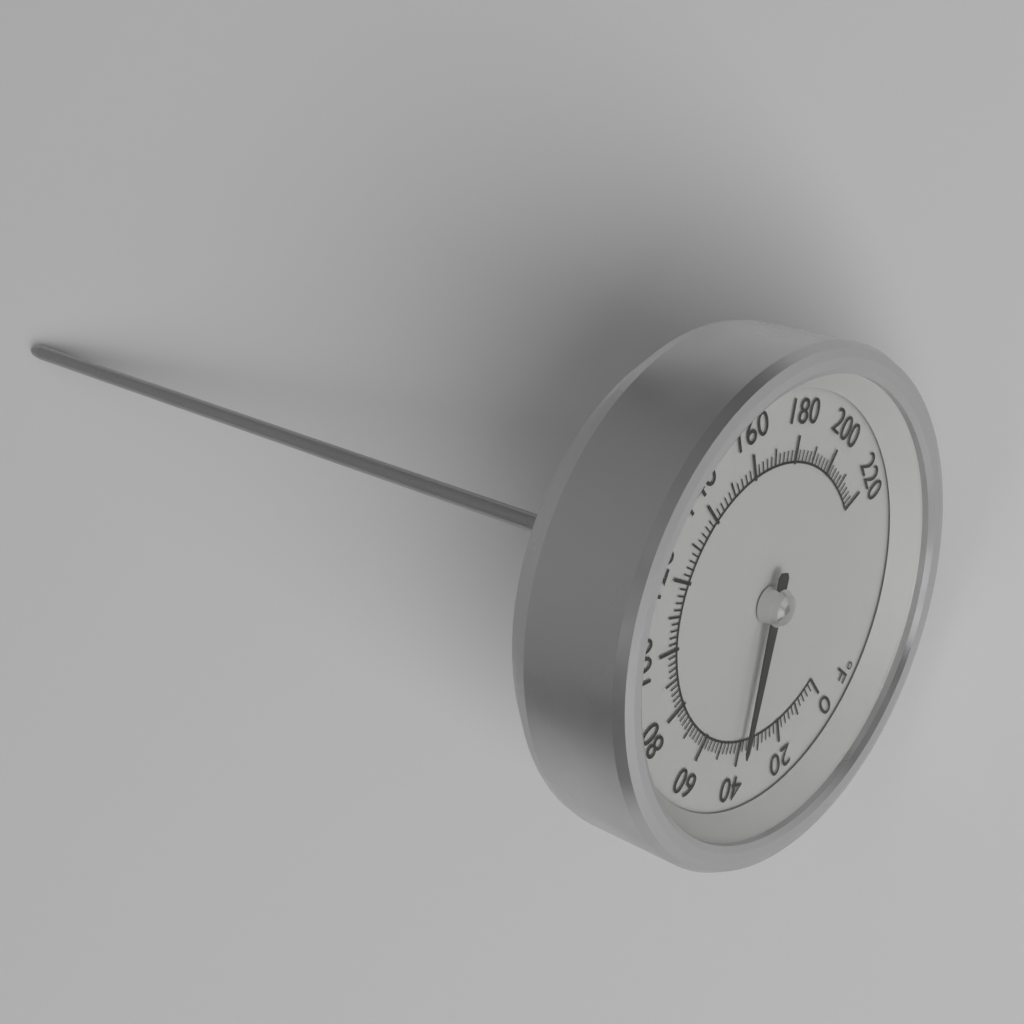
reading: 40 °F
